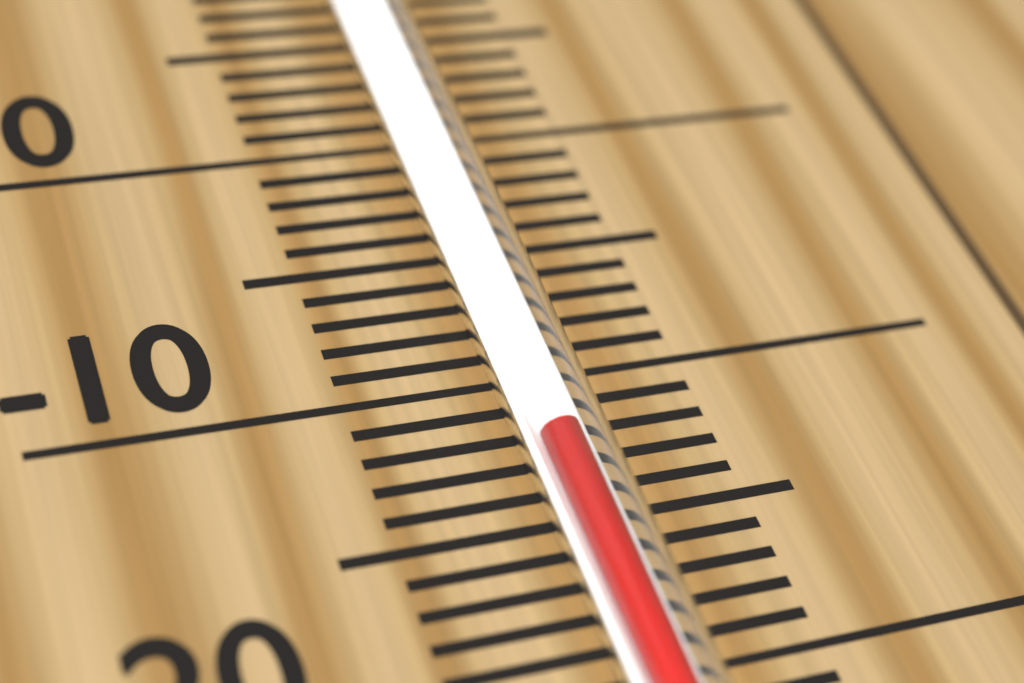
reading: -13 °C
